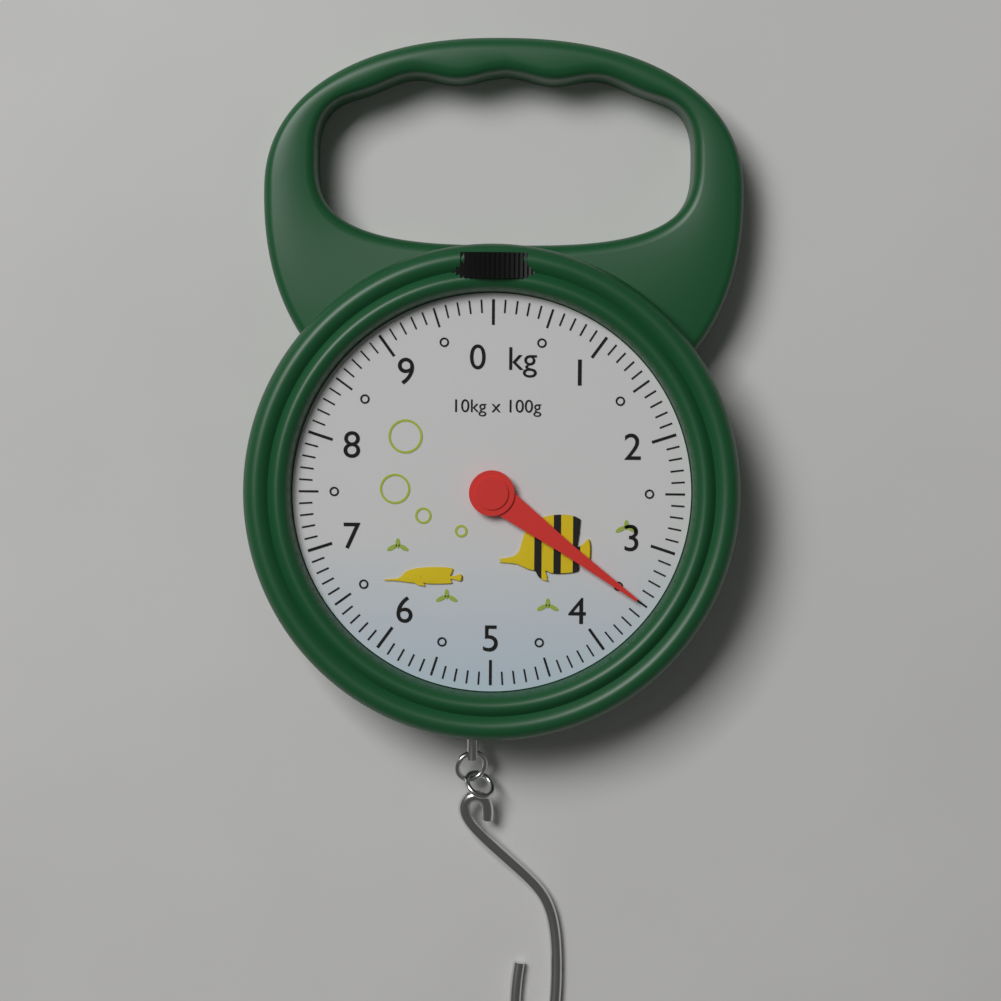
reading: 3.5 kg
